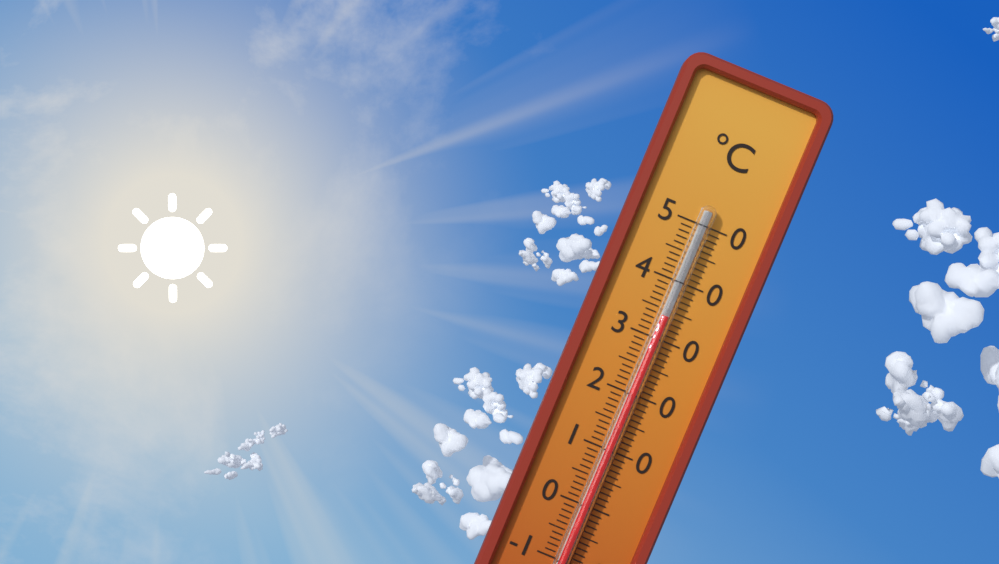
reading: 34 °C
